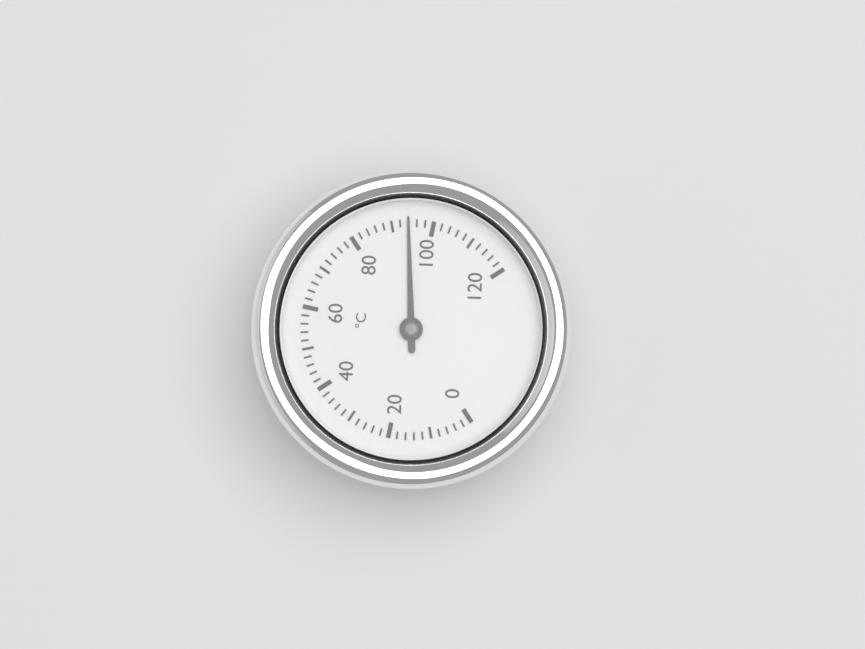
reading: 94 °C
